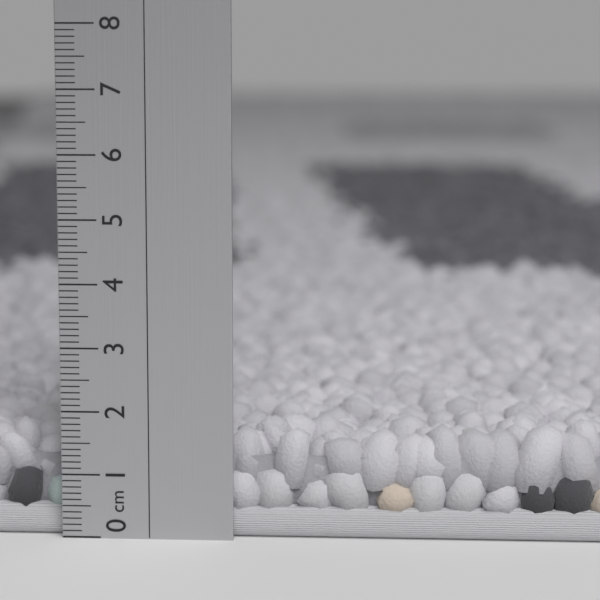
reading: 1.8 cm
